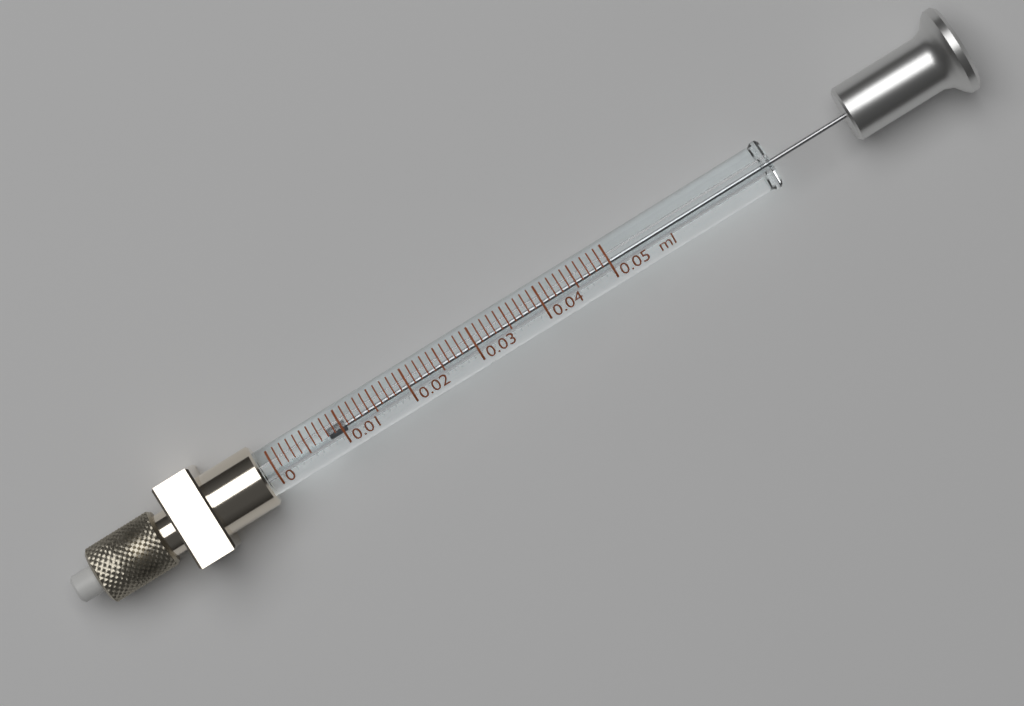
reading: 0.008 ml
